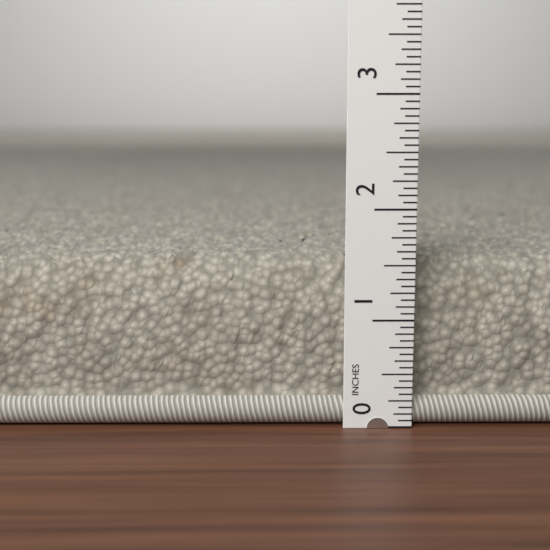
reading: 1.5625 in
